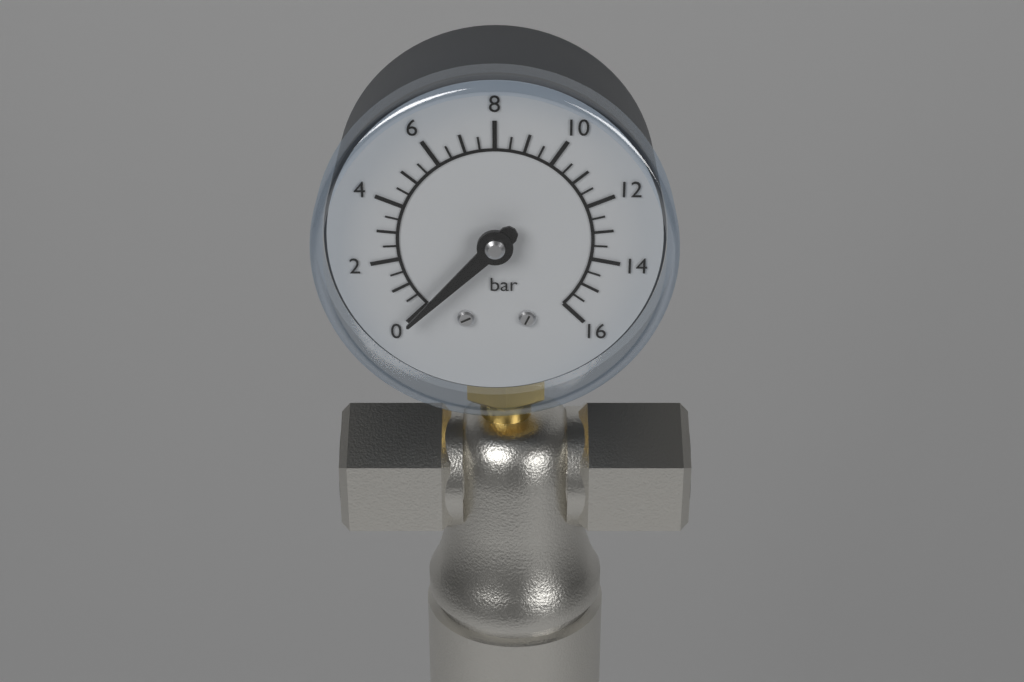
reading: 0.0 bar
